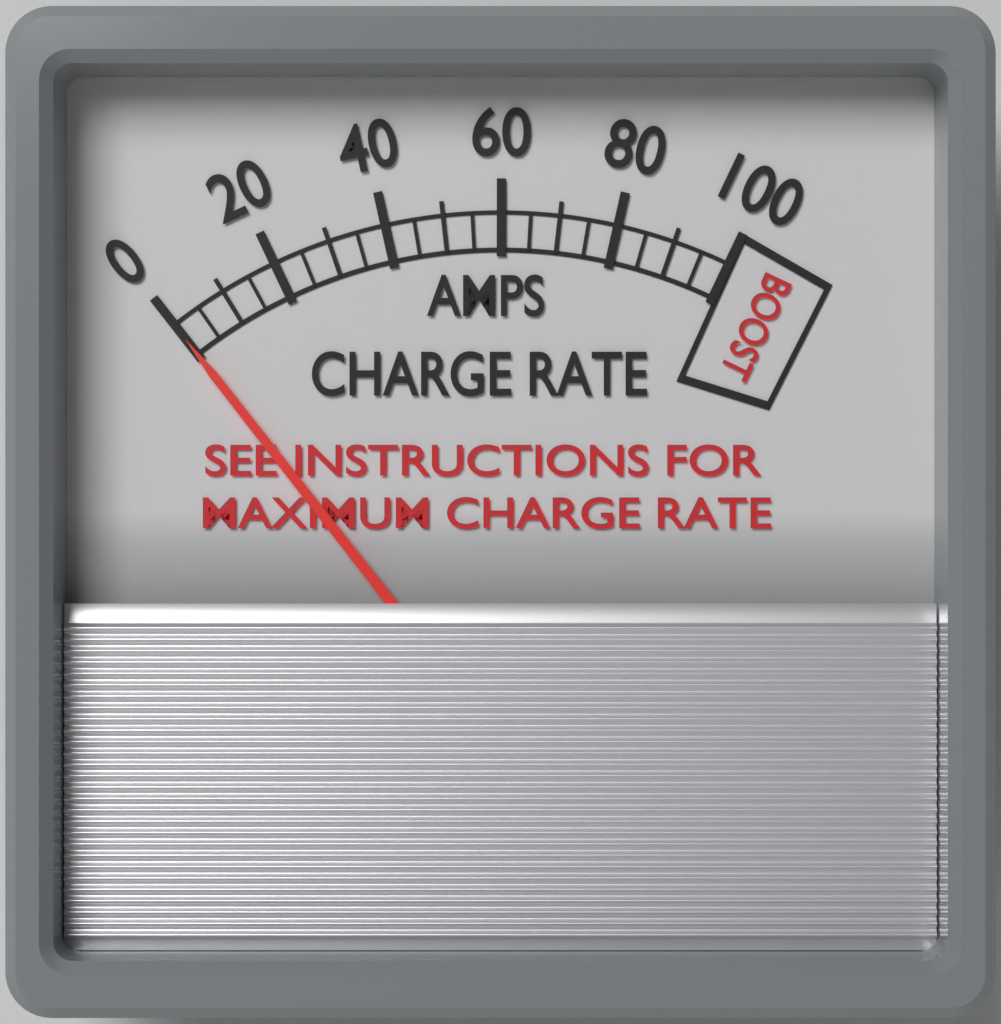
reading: 0 A
